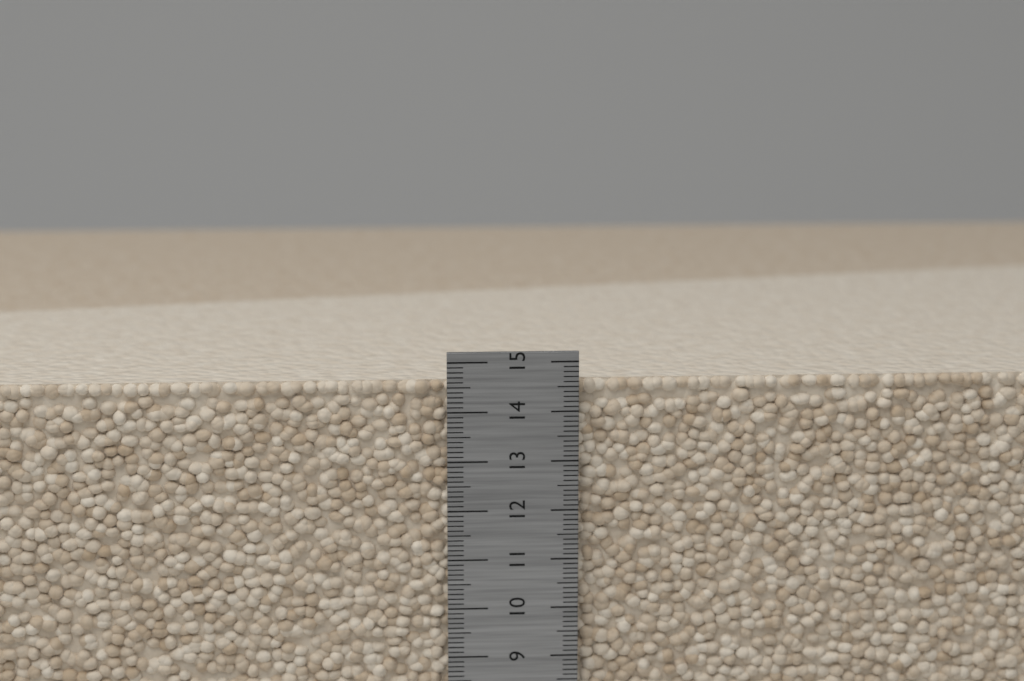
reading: 14.6 cm
